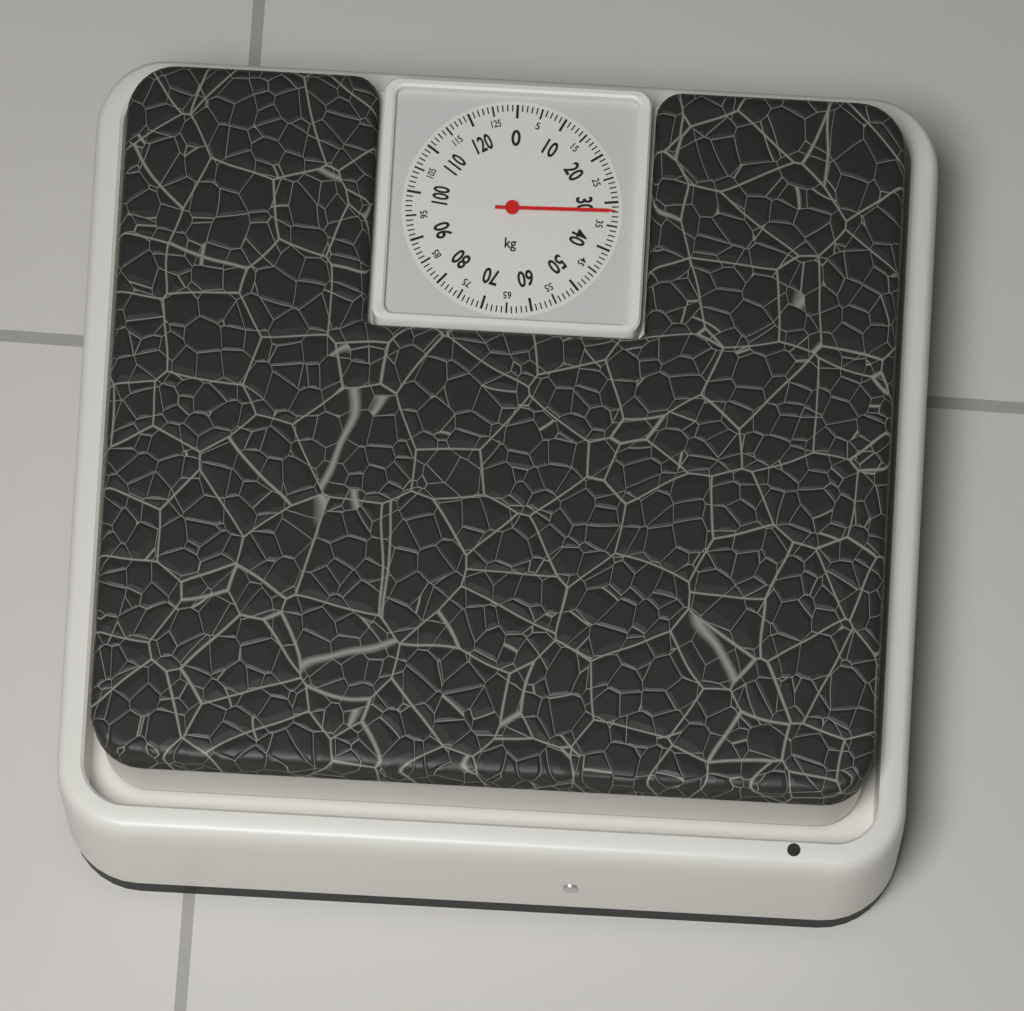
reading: 32 kg
